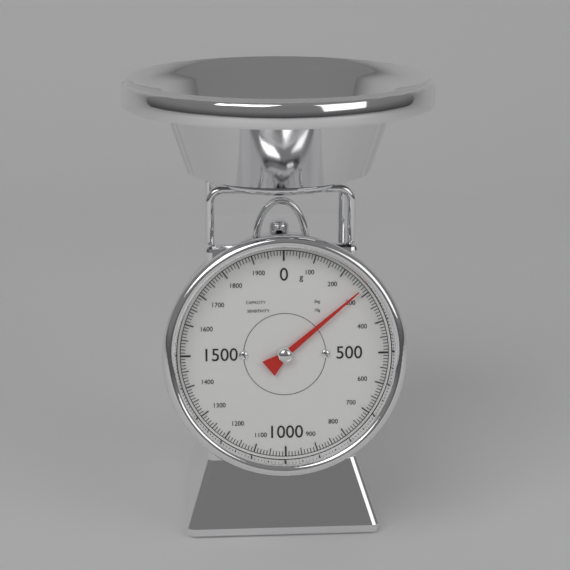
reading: 280 g
